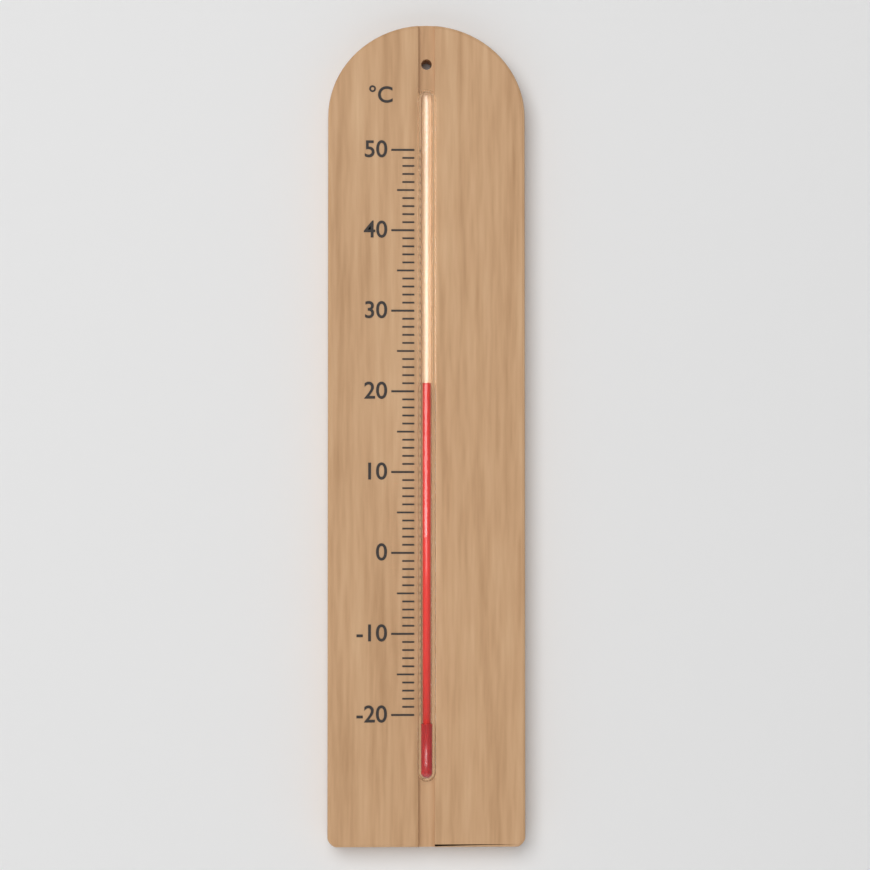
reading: 21 °C
